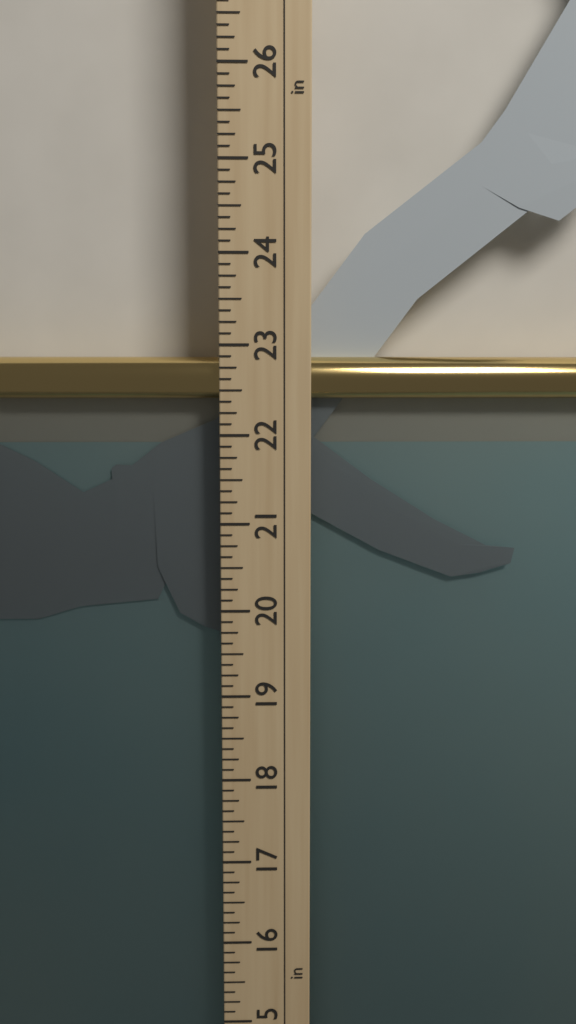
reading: 22.875 in
